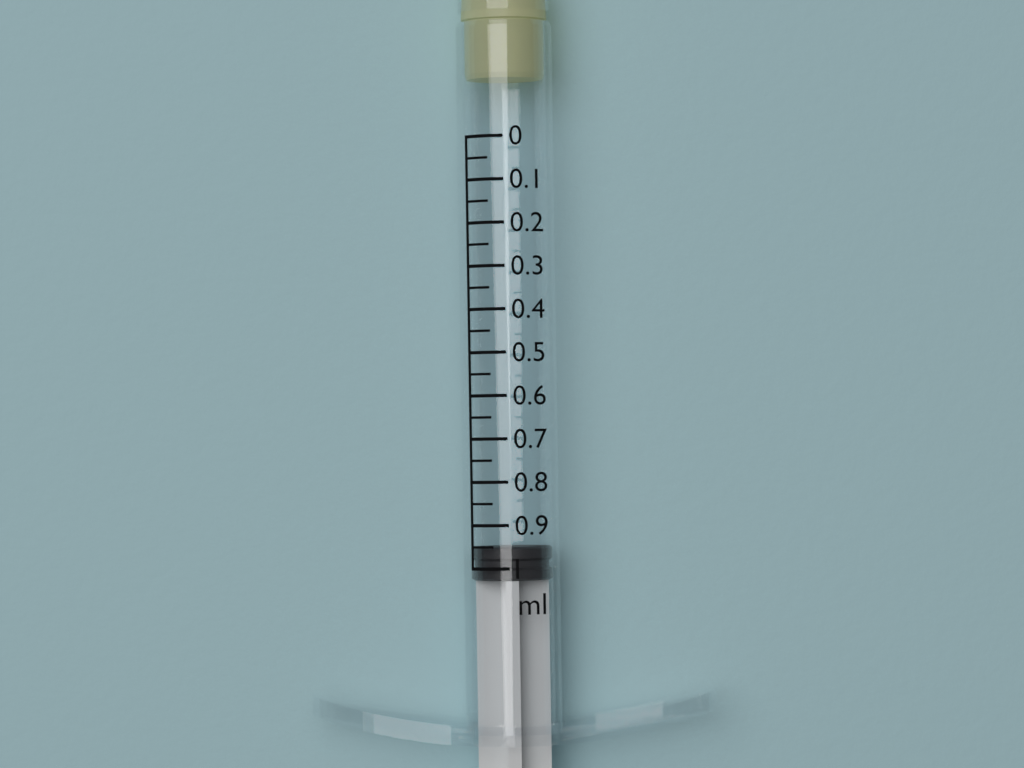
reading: 0.95 ml
